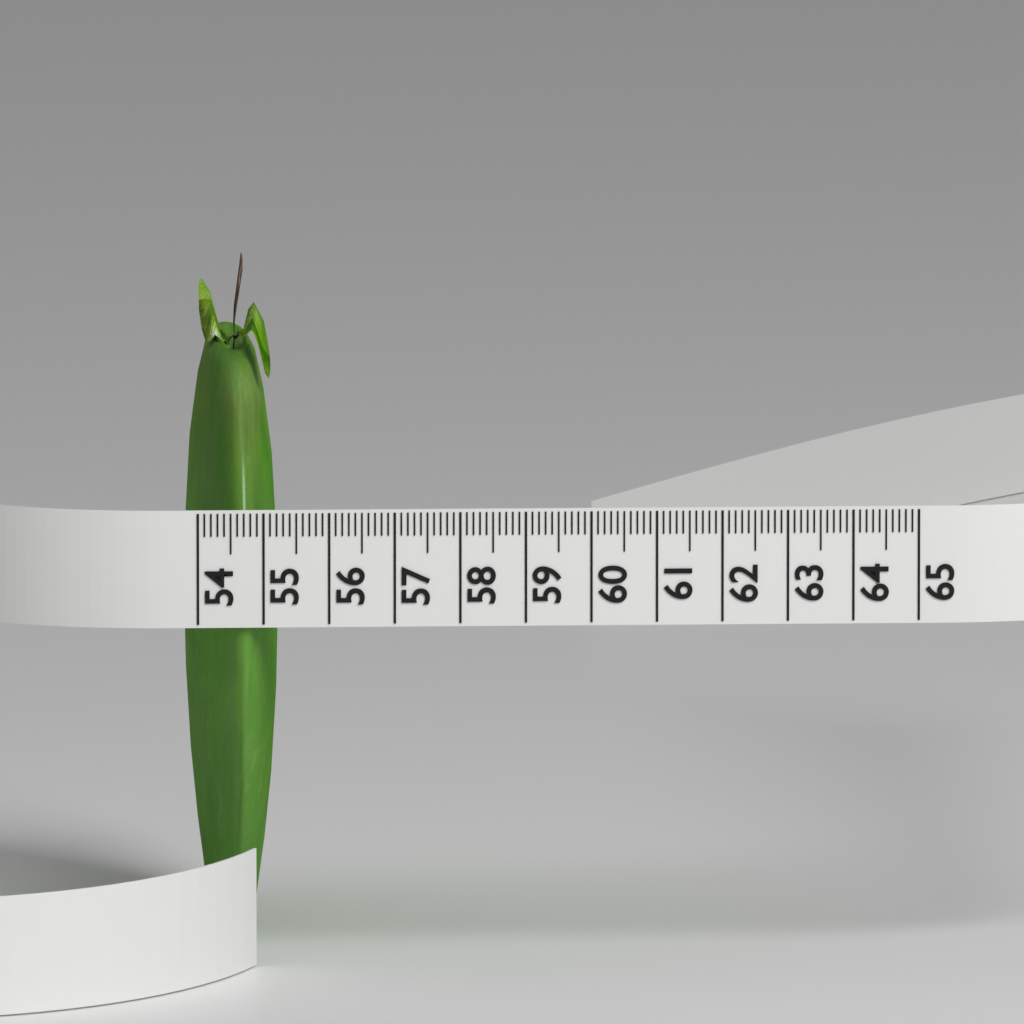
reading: 55.4 (no unit)
